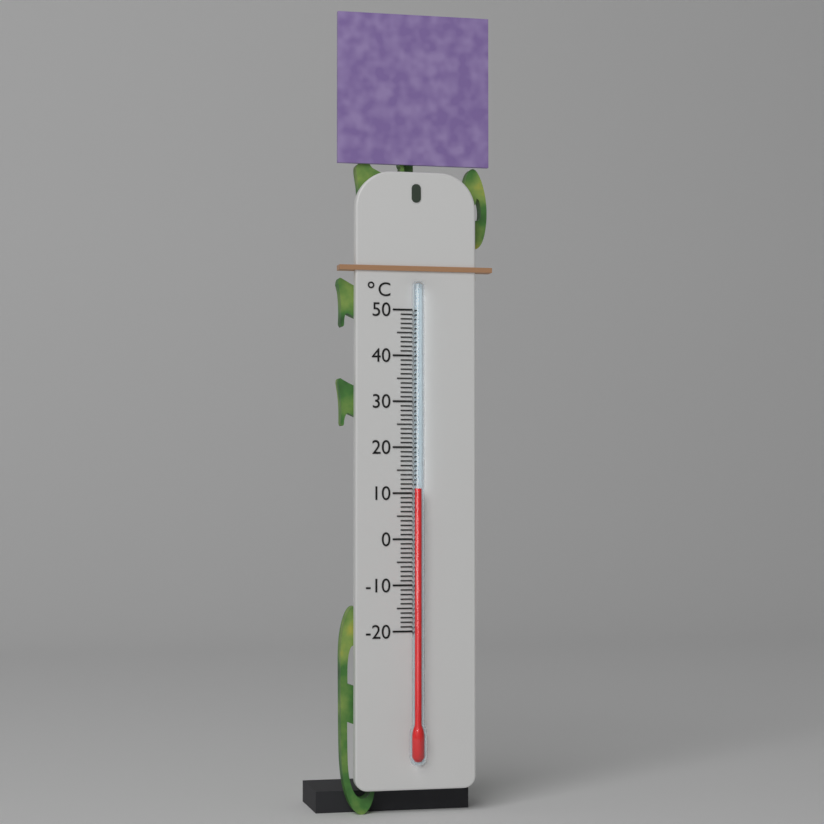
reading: 11 °C
